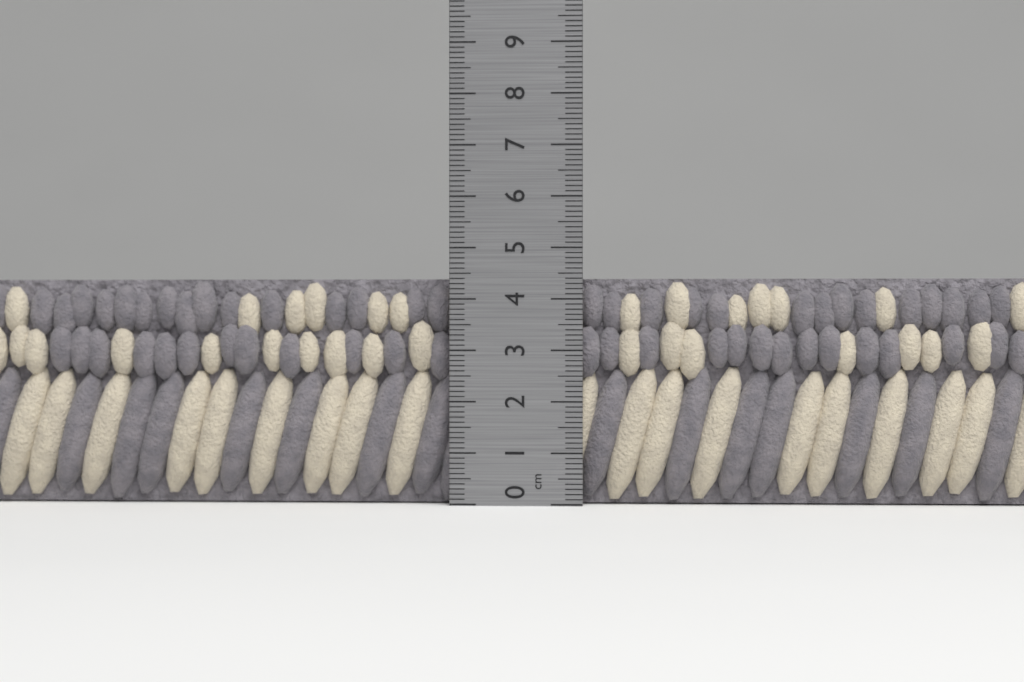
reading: 4.4 cm
